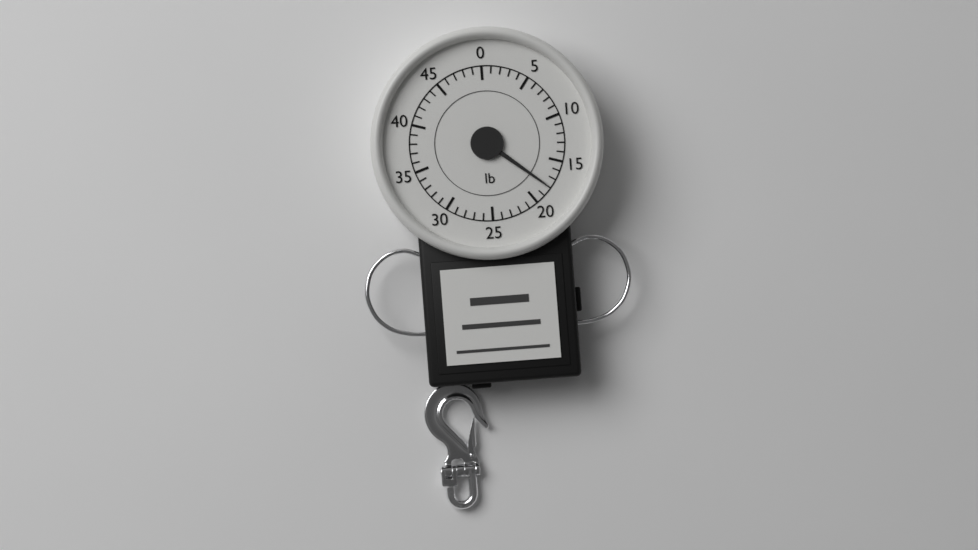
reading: 18 lb
